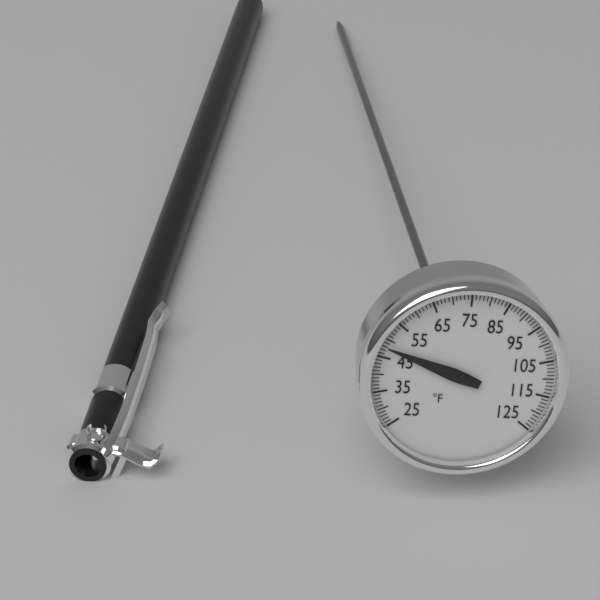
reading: 48 °F
